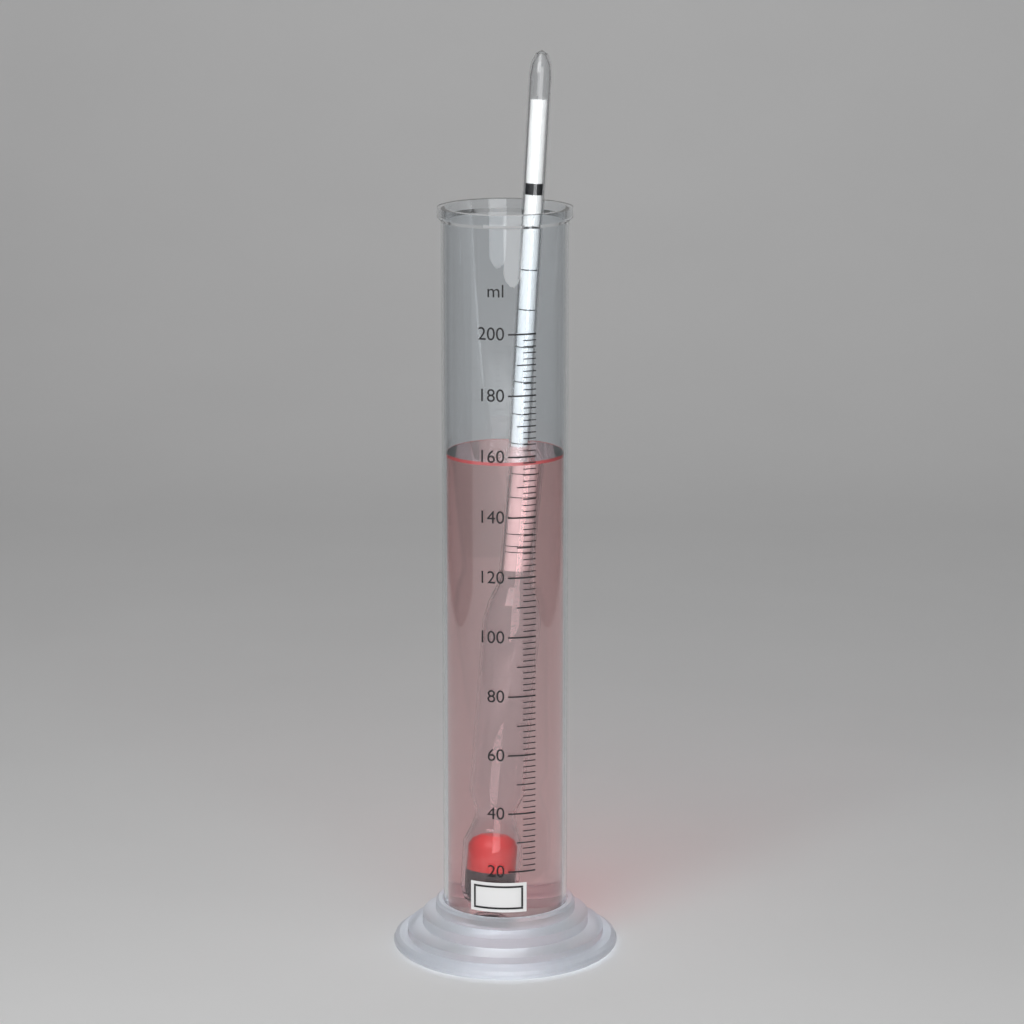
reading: 158 ml
